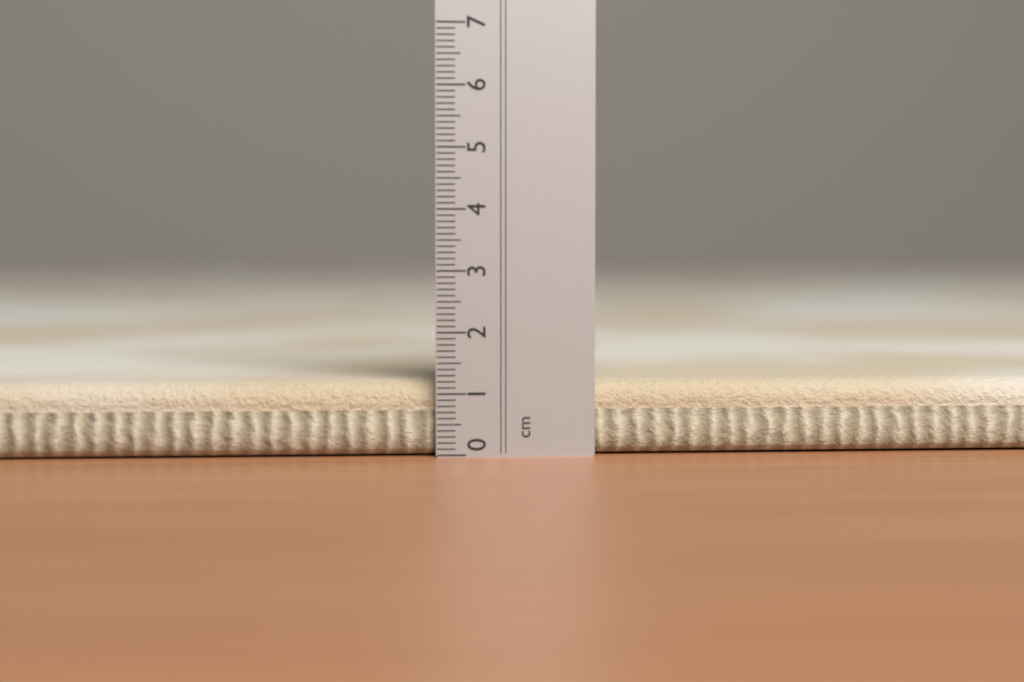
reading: 1.2 cm
